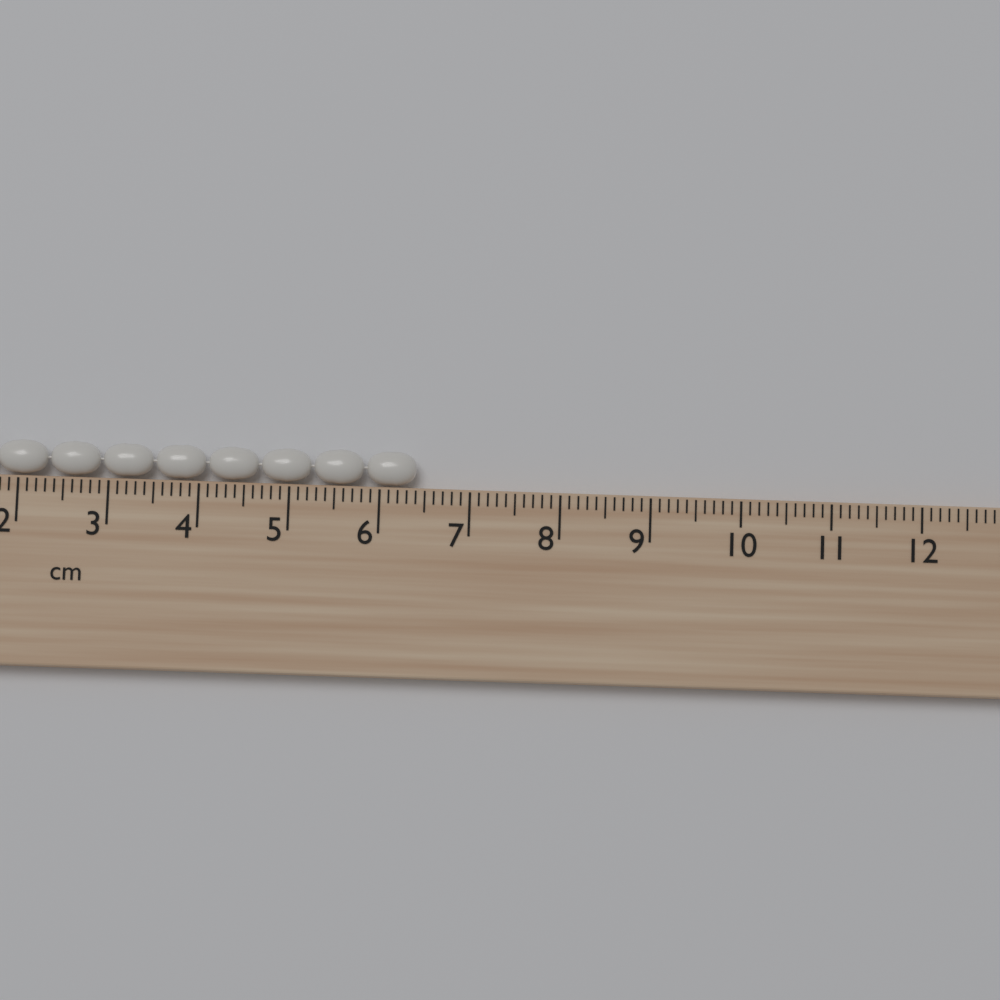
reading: 6.4 cm
